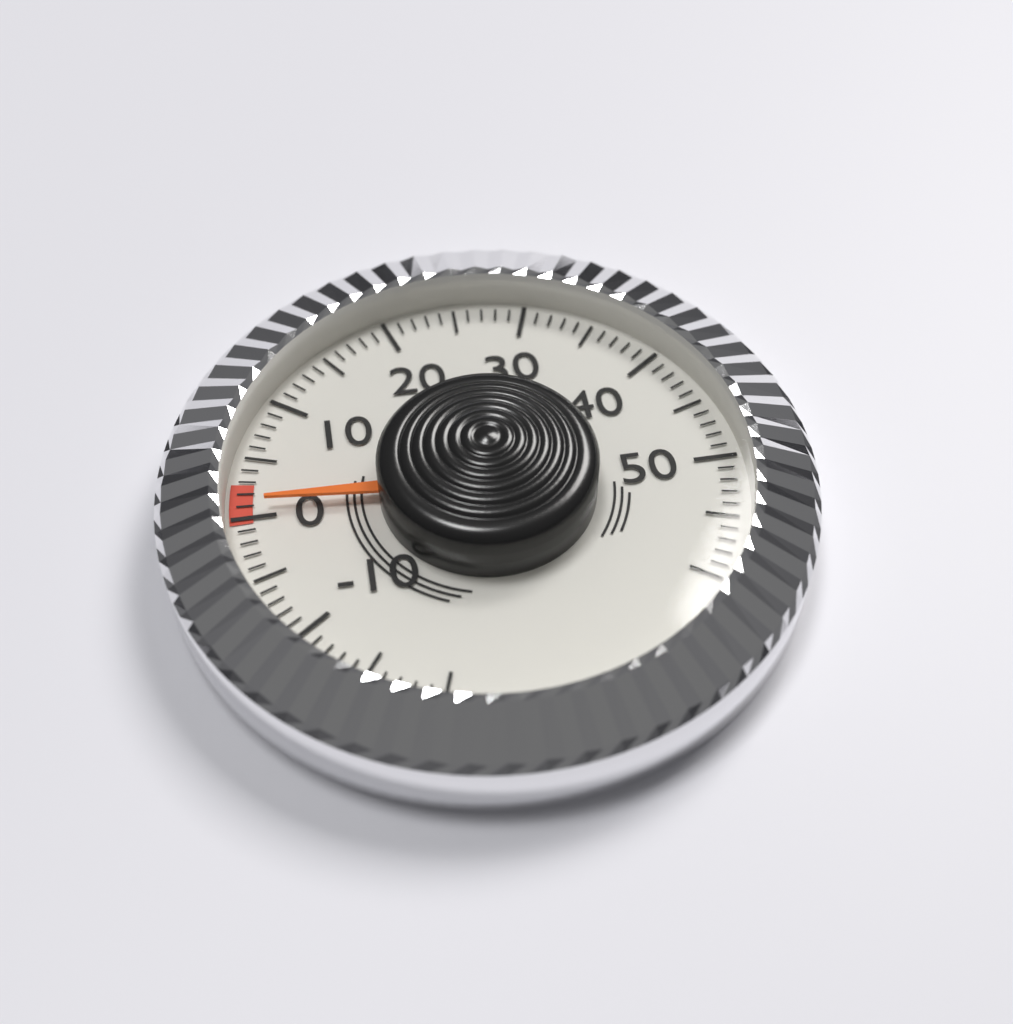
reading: 1 (no unit)
